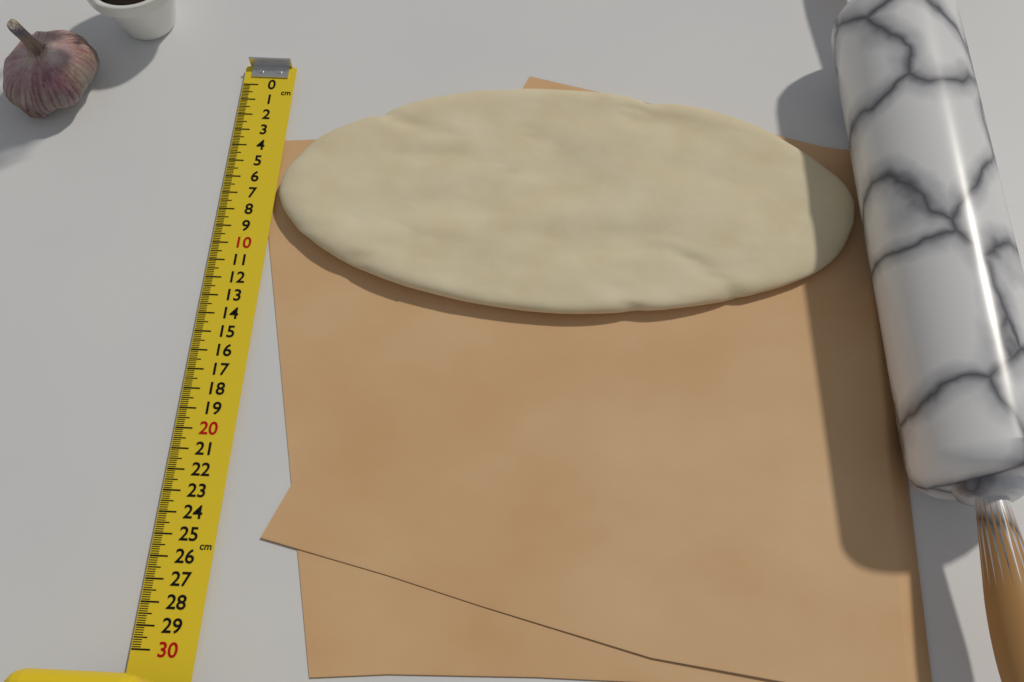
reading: 13.4 cm
